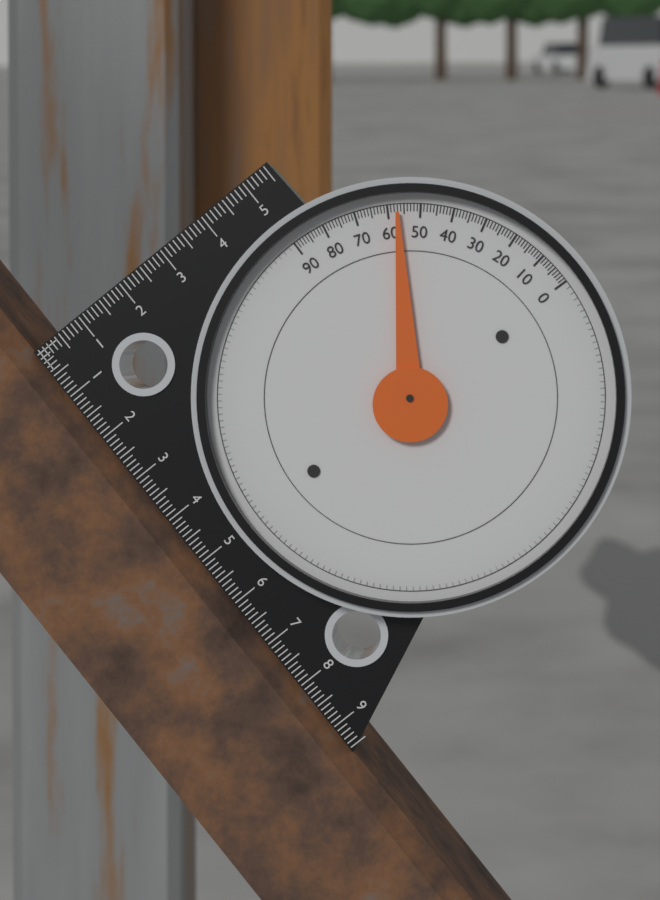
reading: 57 (no unit)
